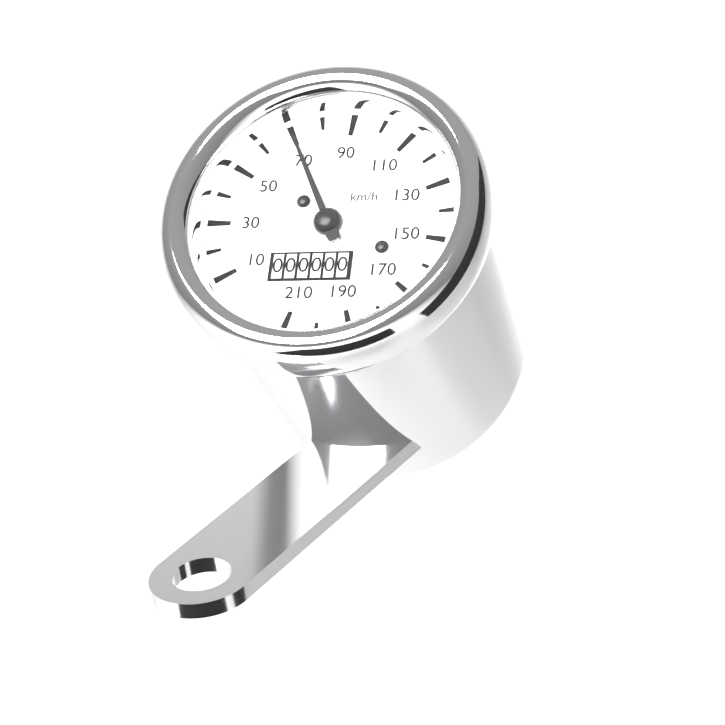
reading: 70 km/h
